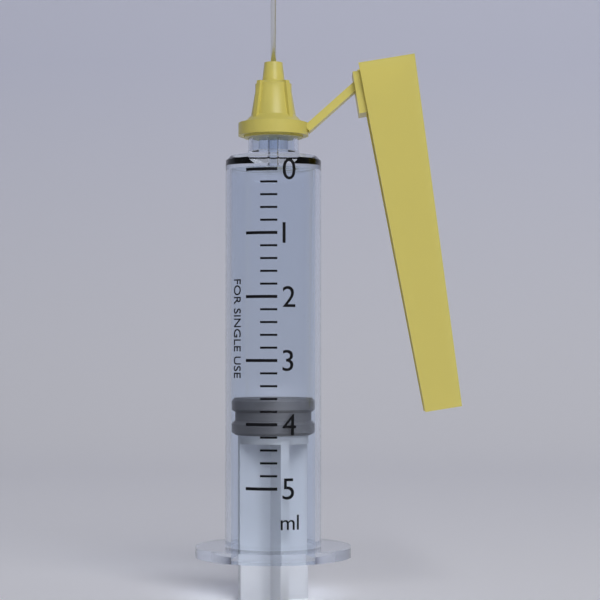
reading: 3.6 ml
